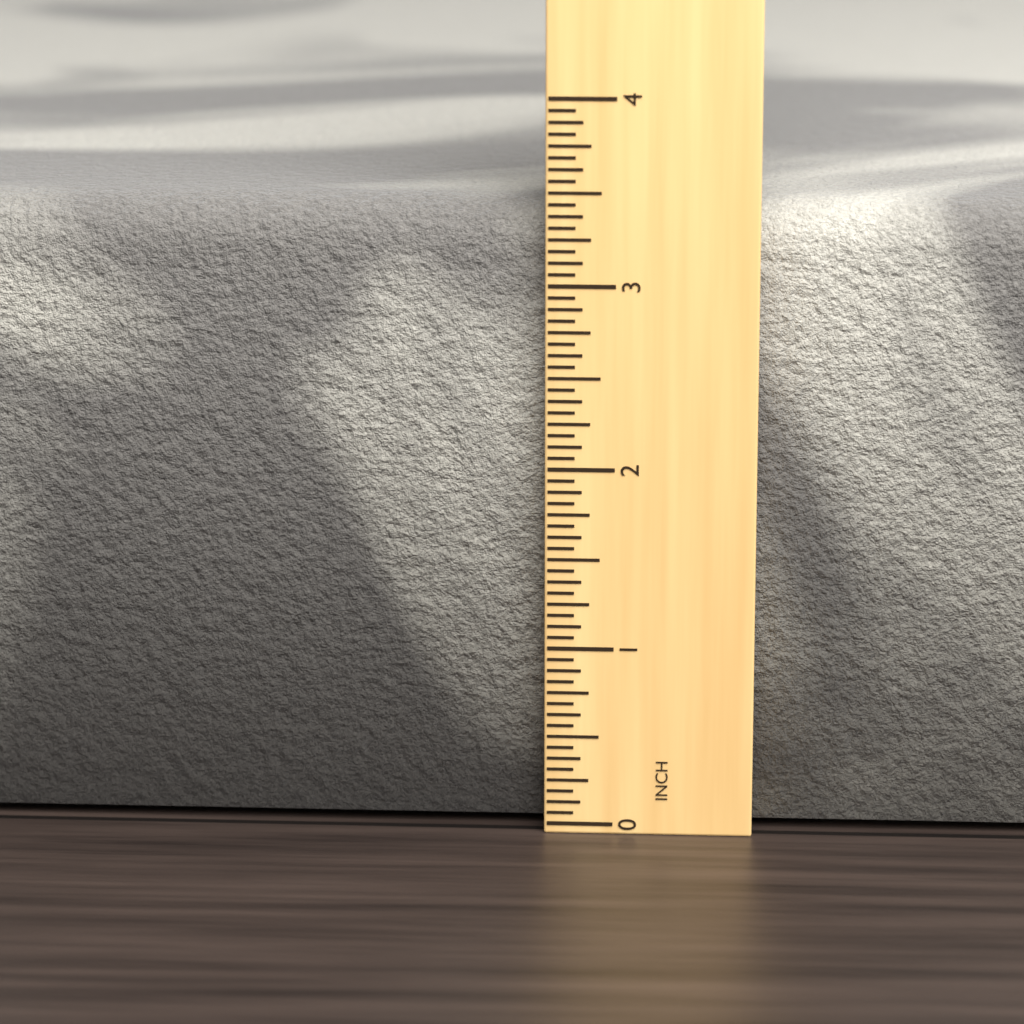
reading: 3.4375 in
